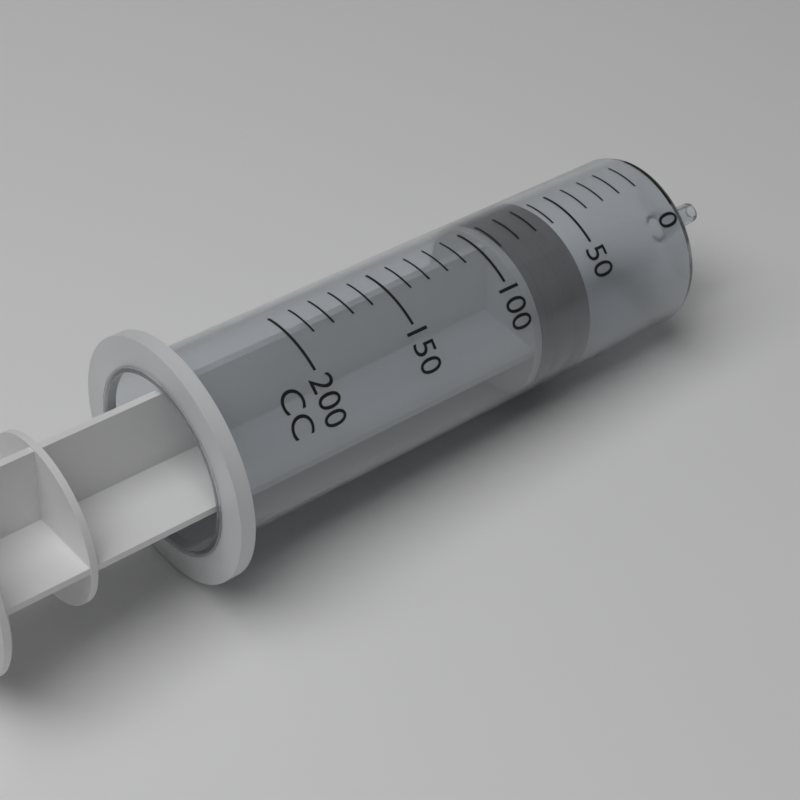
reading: 60 cc
